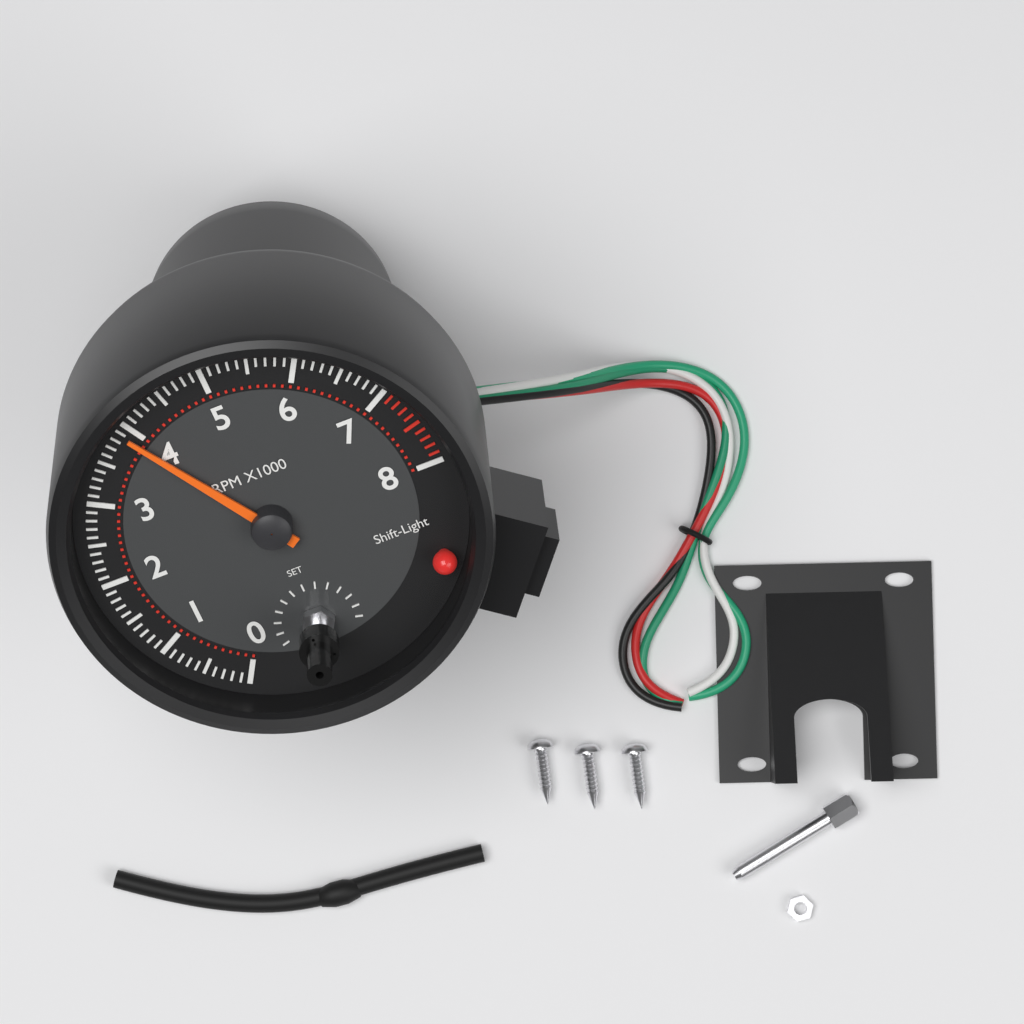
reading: 3900 RPM
